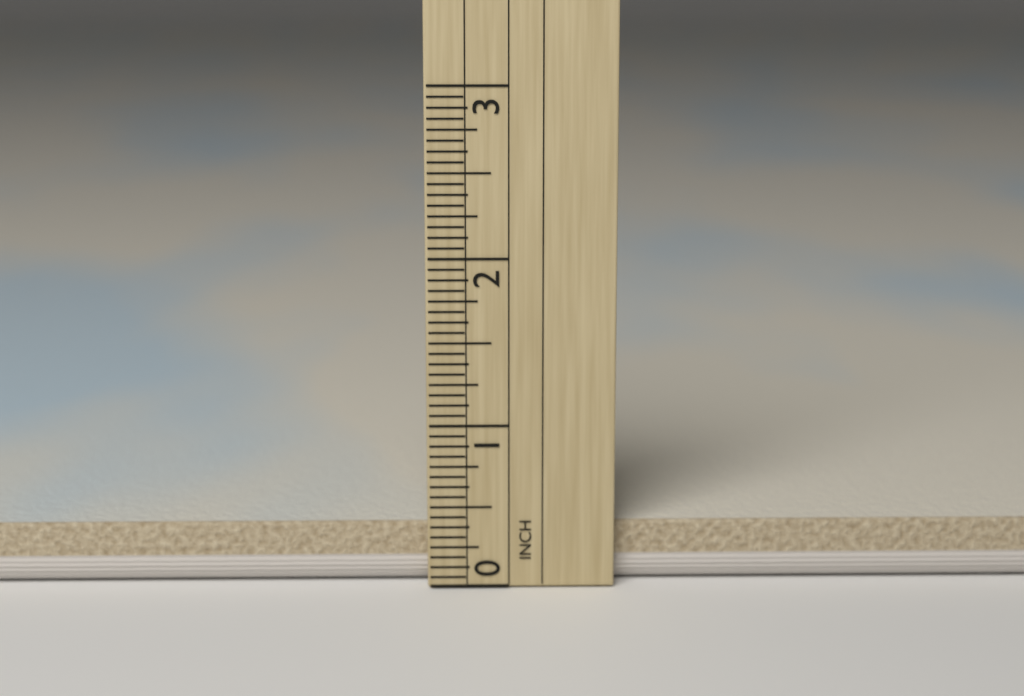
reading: 0.3750 in
